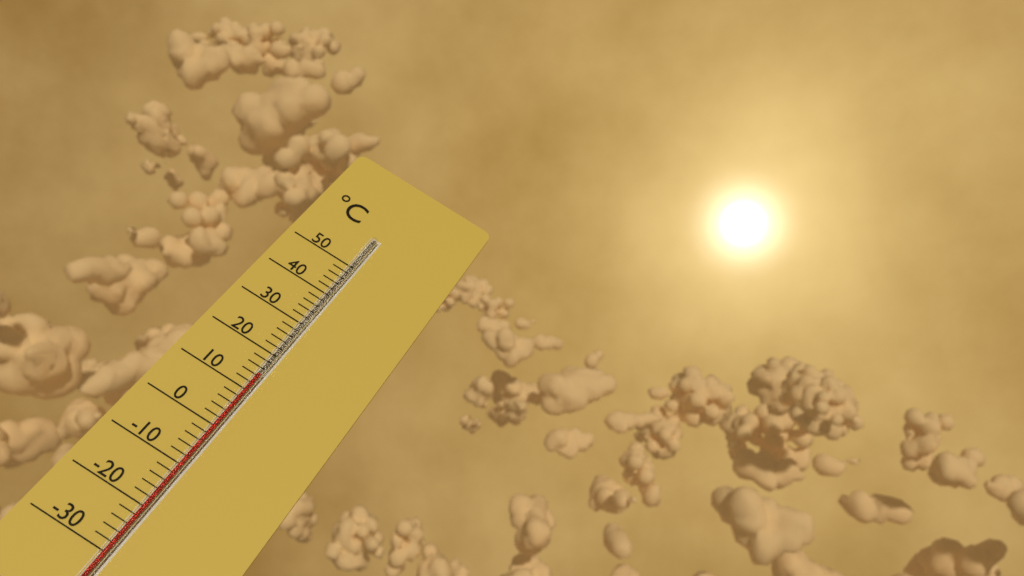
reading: 14 °C
